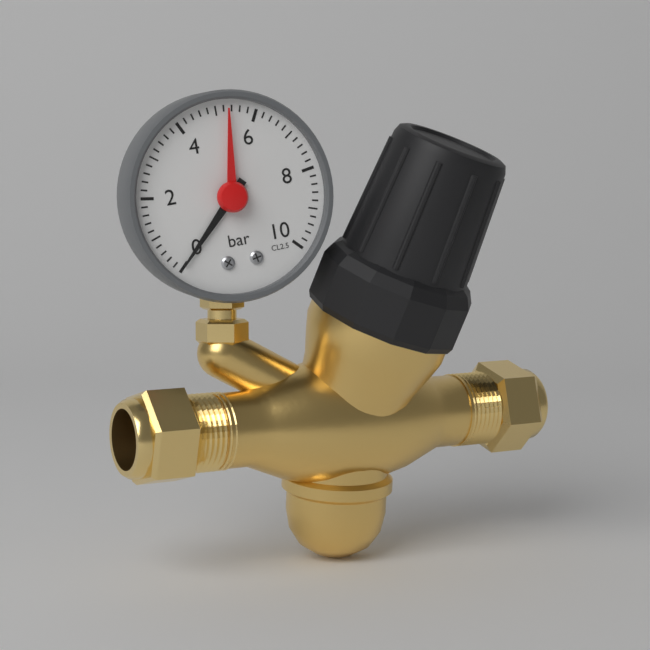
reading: 0.0 bar
